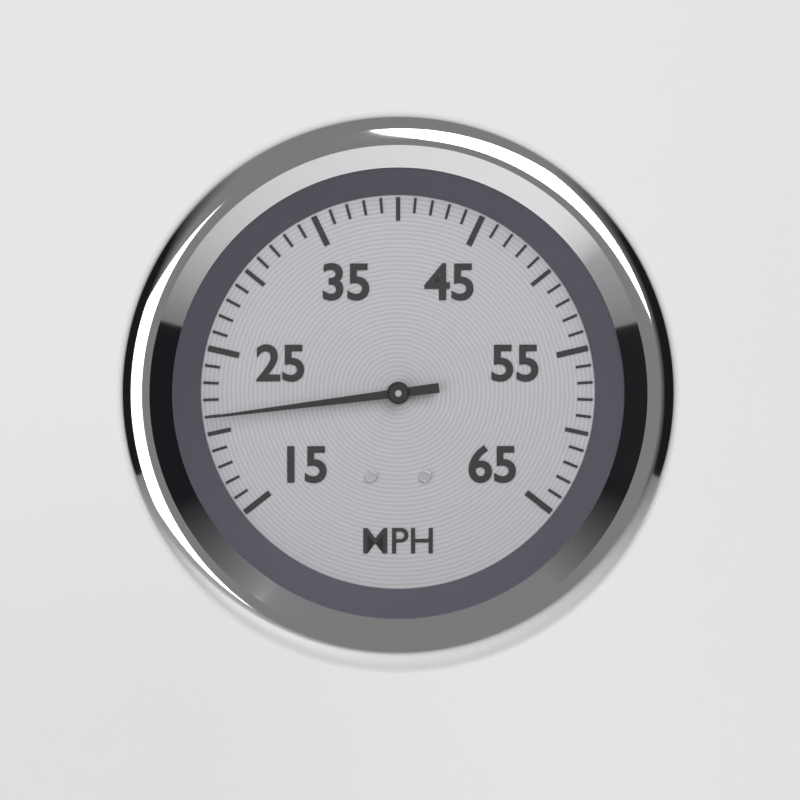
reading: 21 MPH
